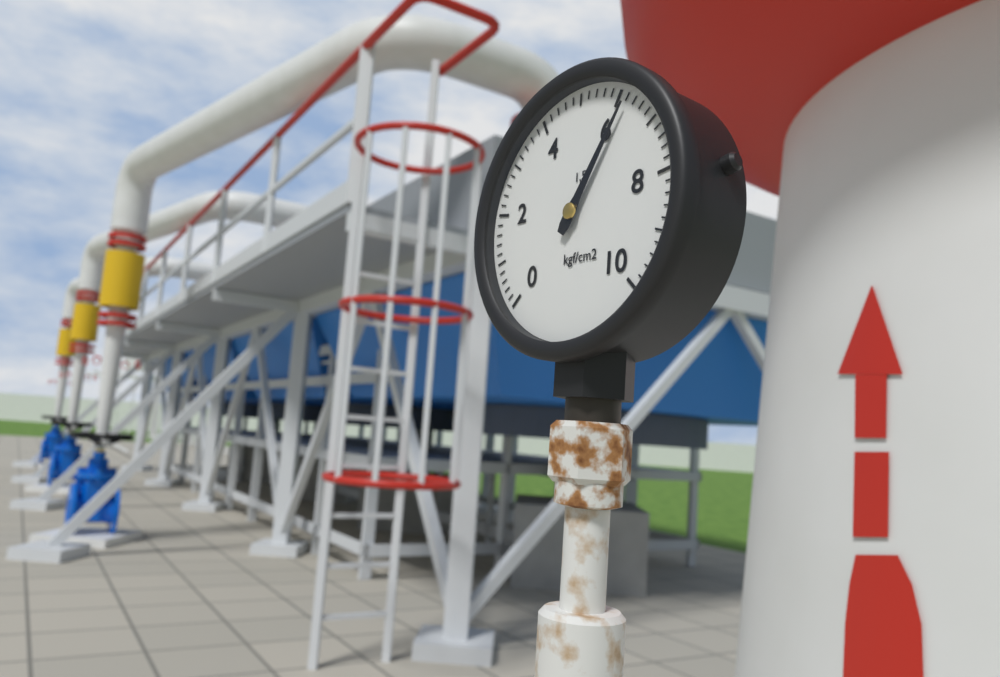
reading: 6.2 kgf/cm²
